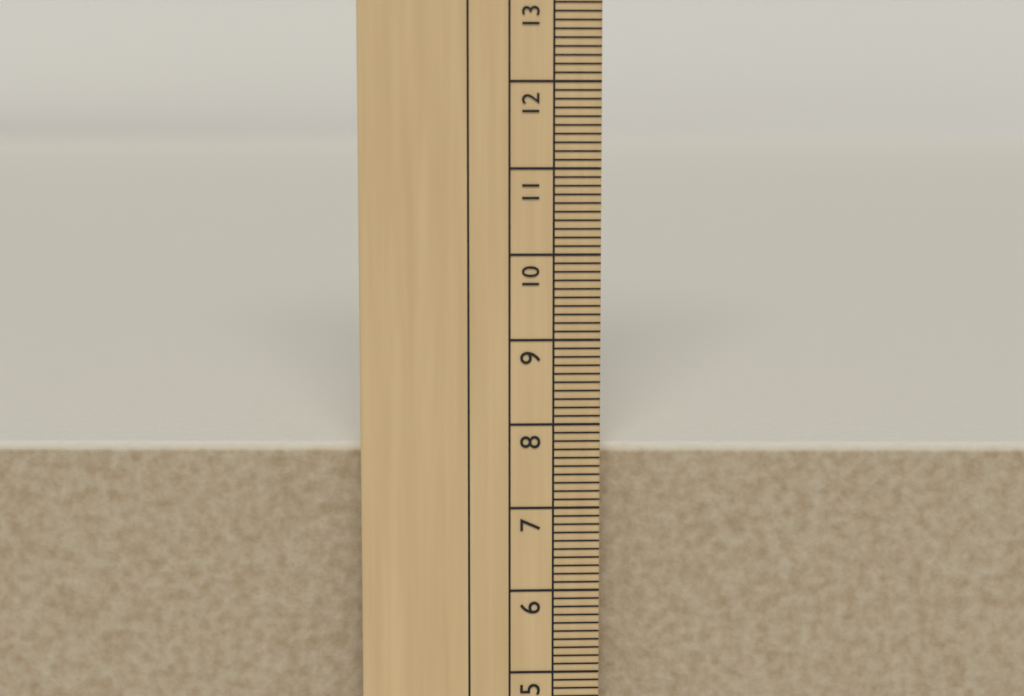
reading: 7.7 cm
